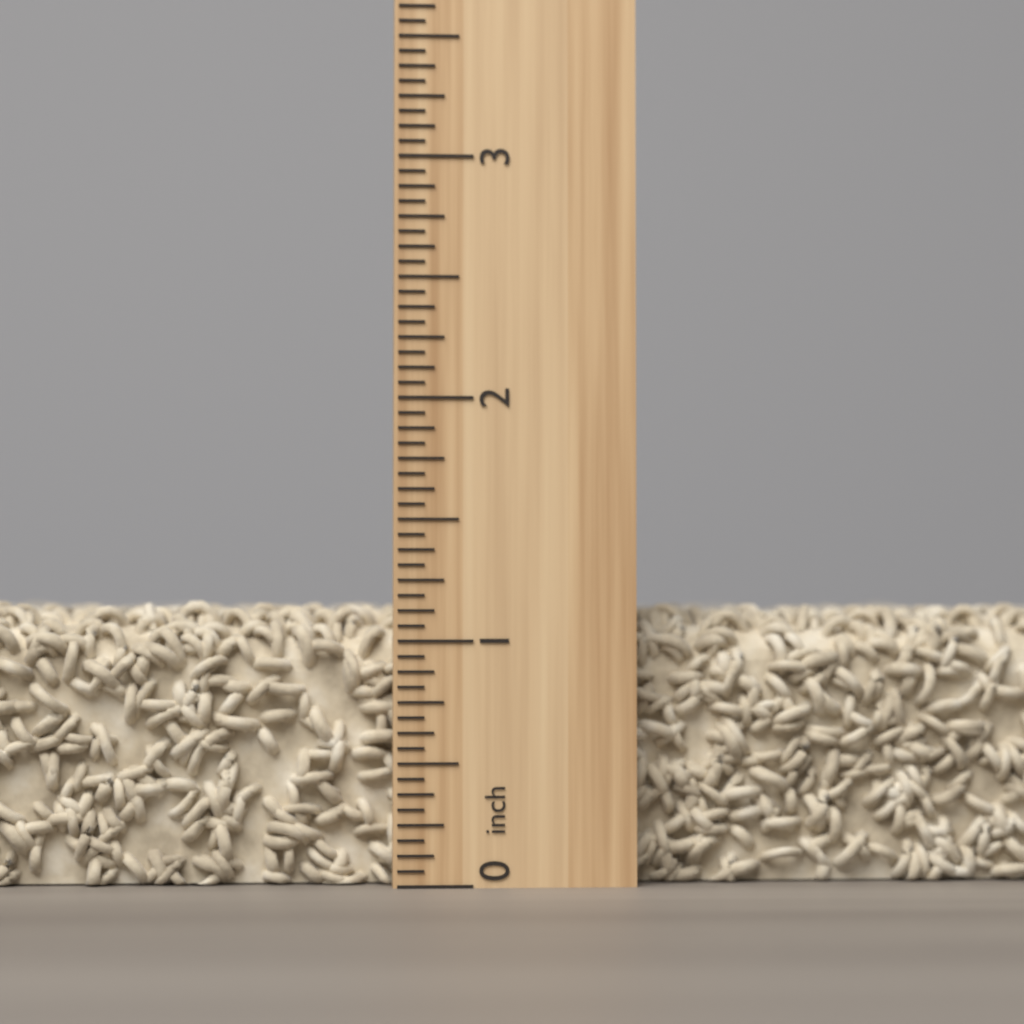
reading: 1.1875 inch
